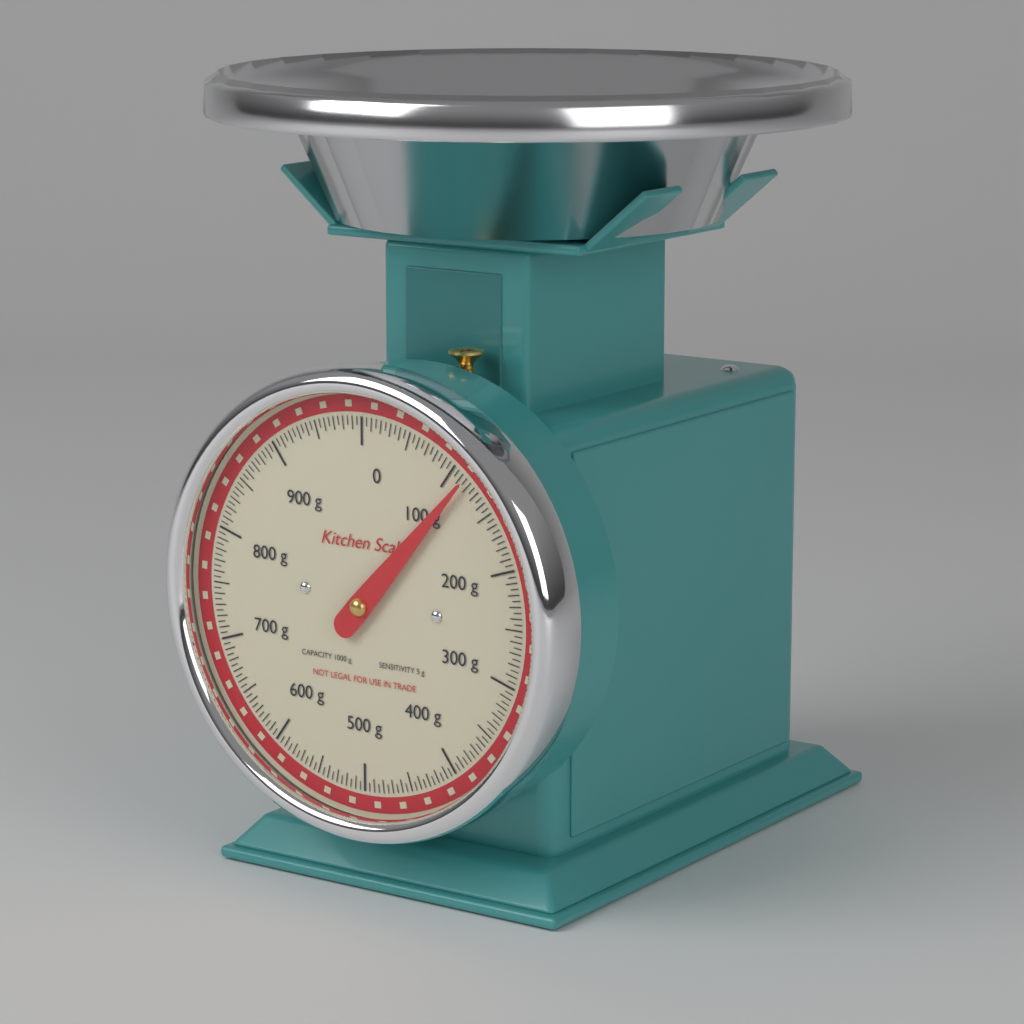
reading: 115 g
